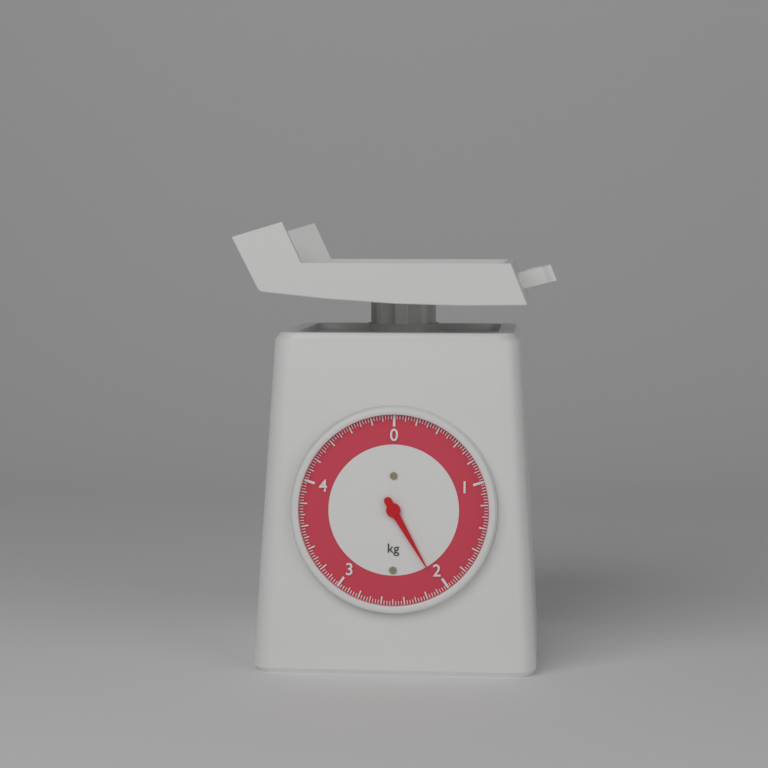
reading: 2.075 kg
